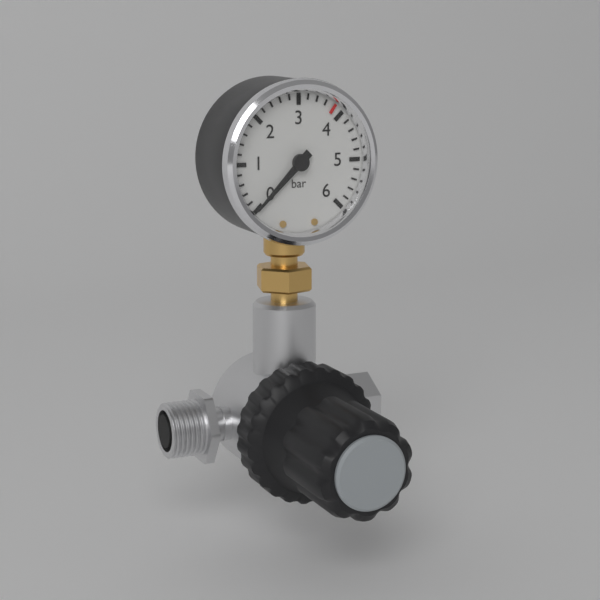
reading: 0.0 bar
